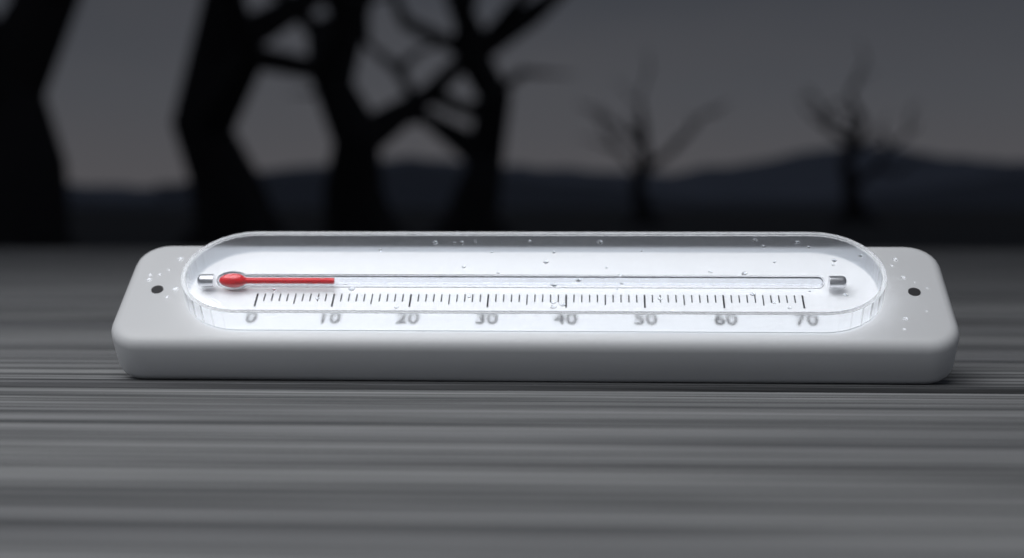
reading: 10 (no unit)
